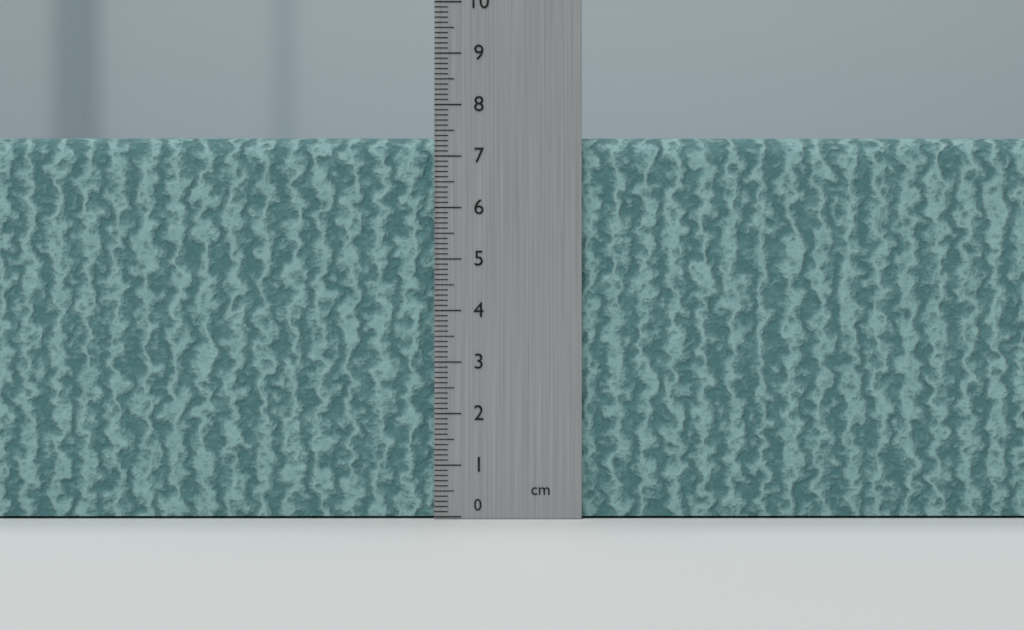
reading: 7.4 cm
